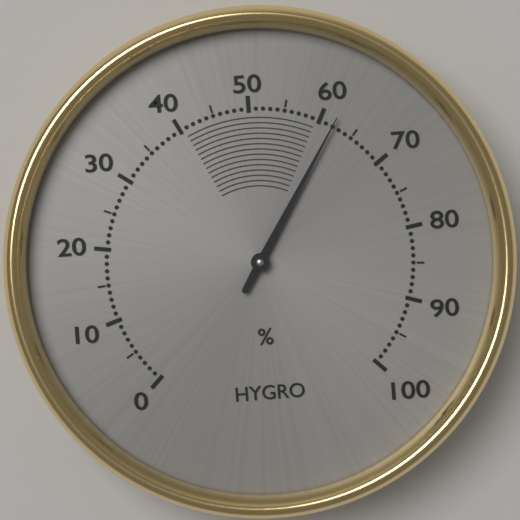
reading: 62 %
